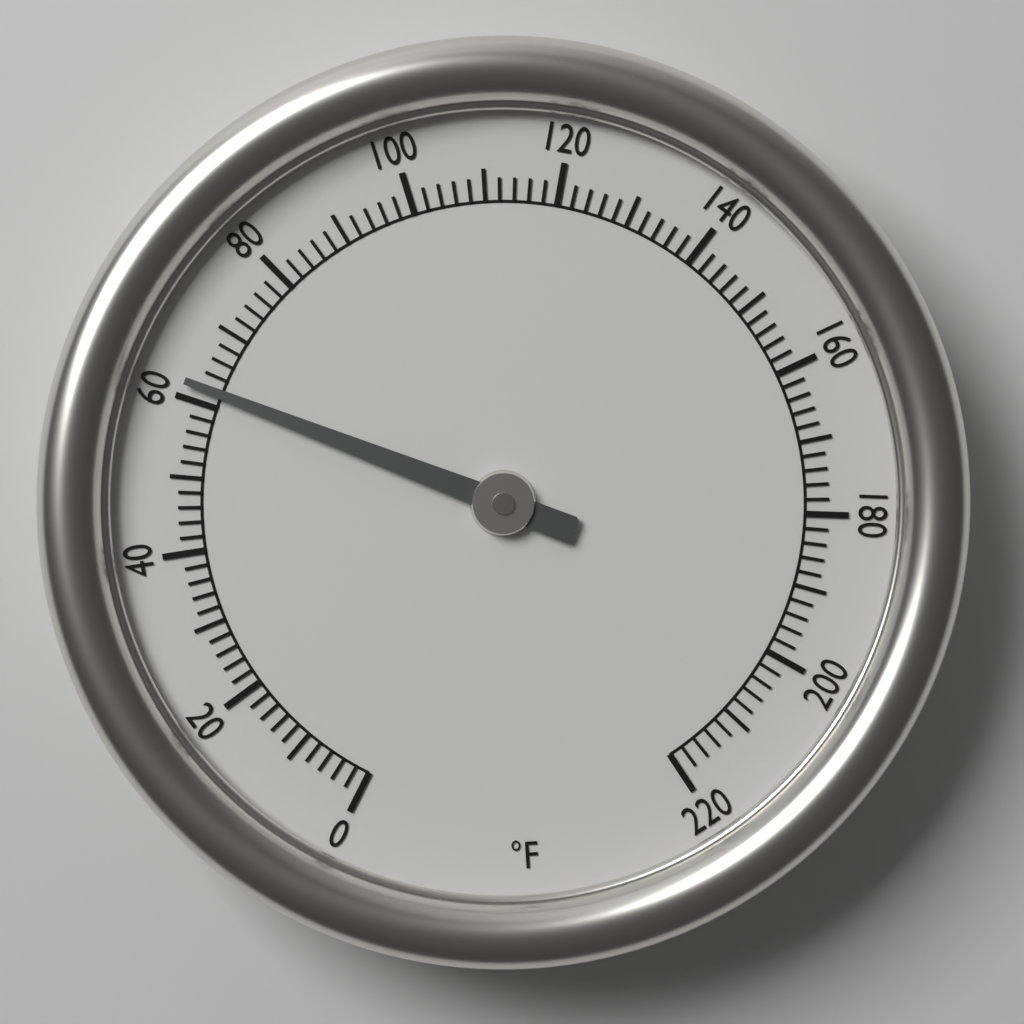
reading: 62 °F
